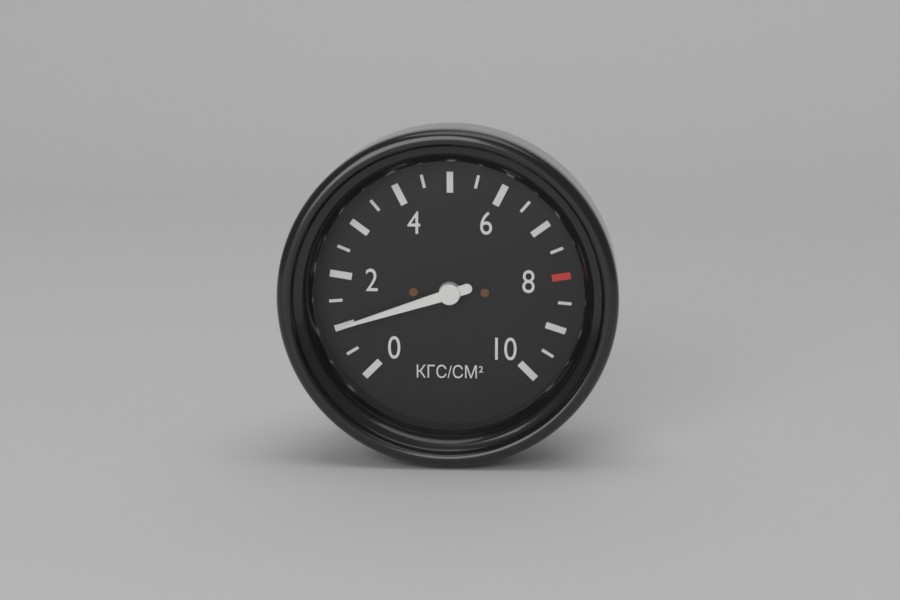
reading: 1.0 кгс/см²
